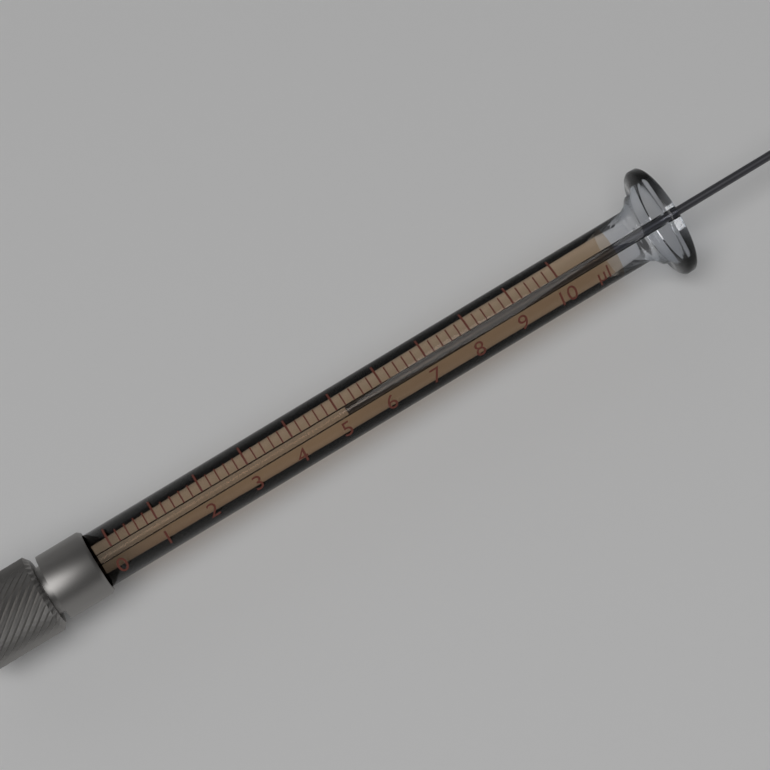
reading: 5.2 µl
